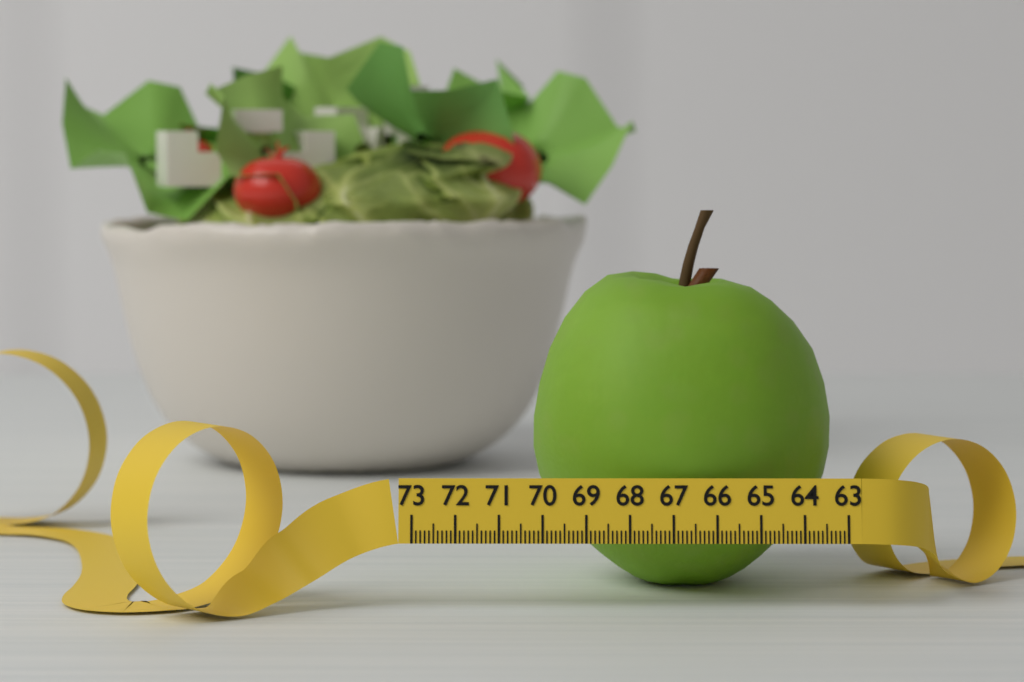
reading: 70.2 (no unit)
